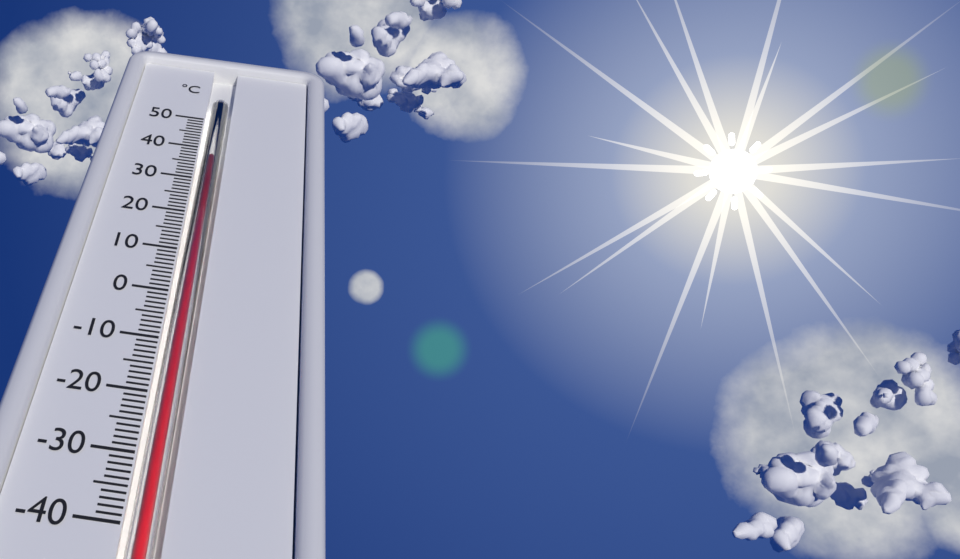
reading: 37 °C
